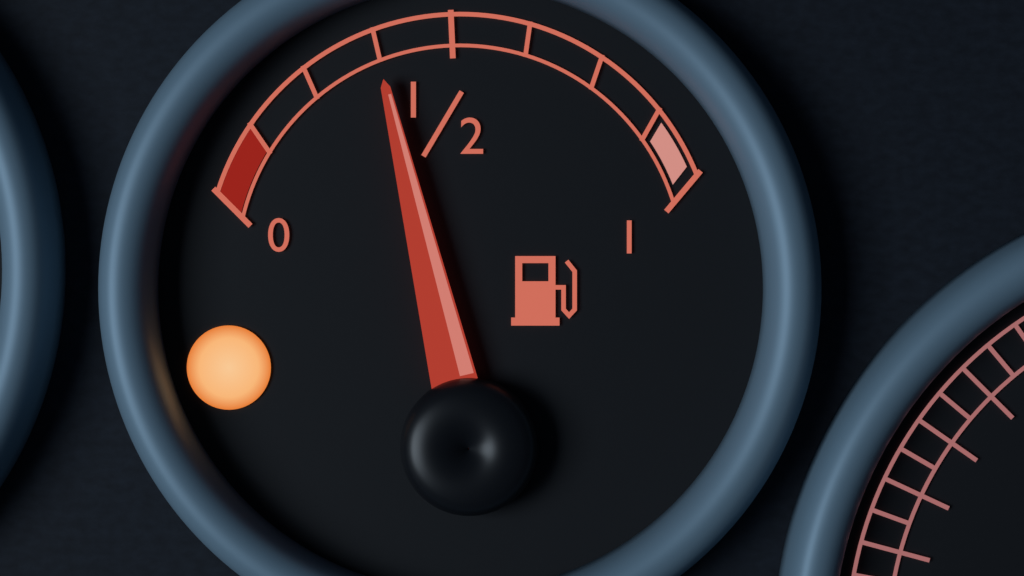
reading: 0.375 (no unit)
